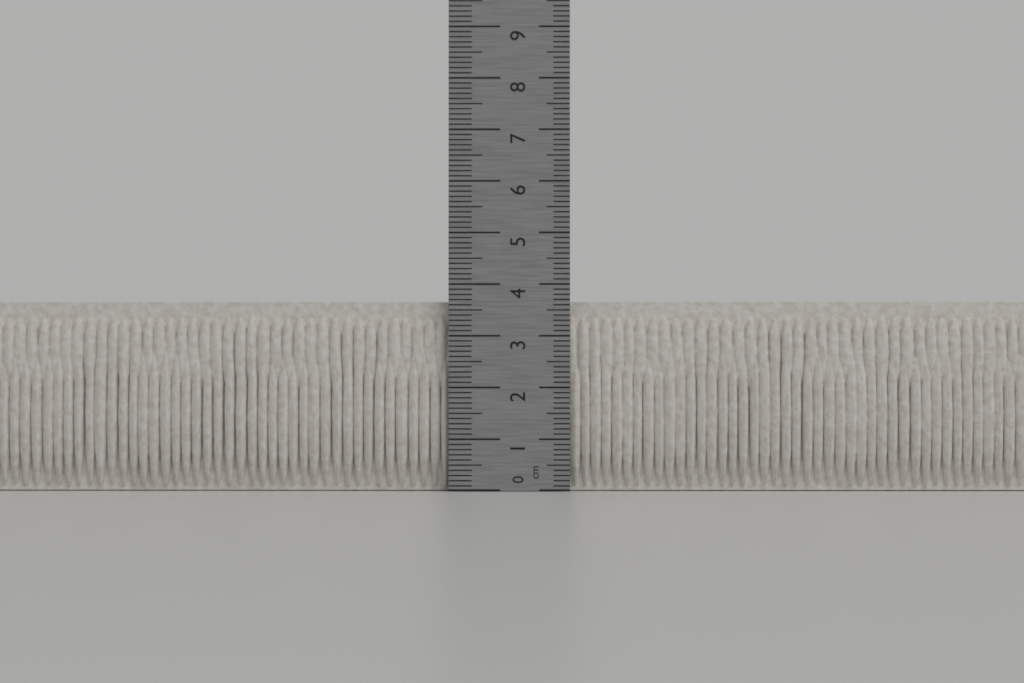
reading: 3.7 cm
